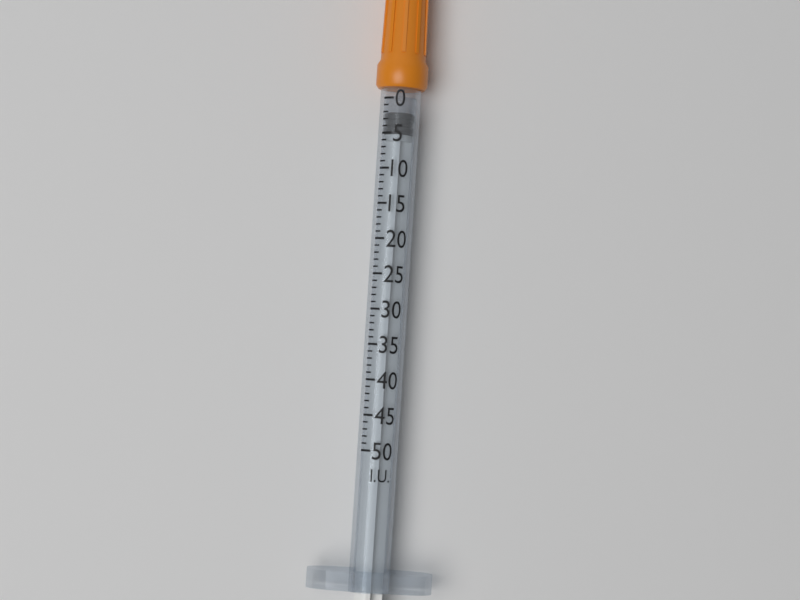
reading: 2 I.U.
